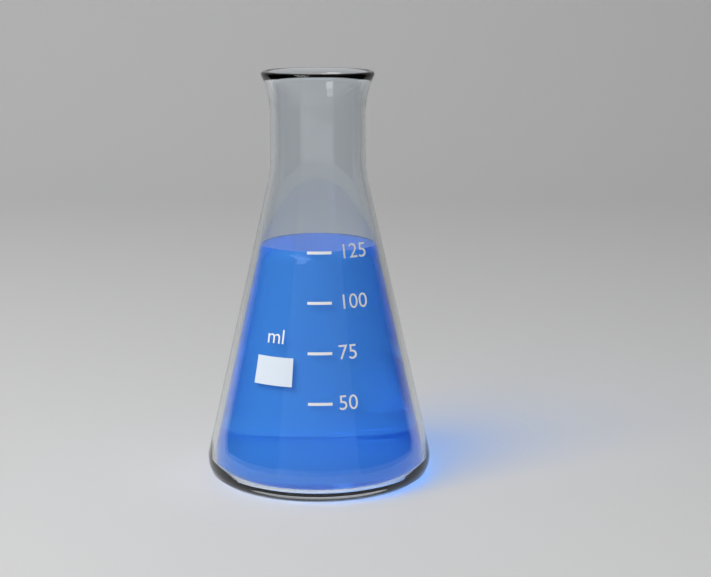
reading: 125 ml
